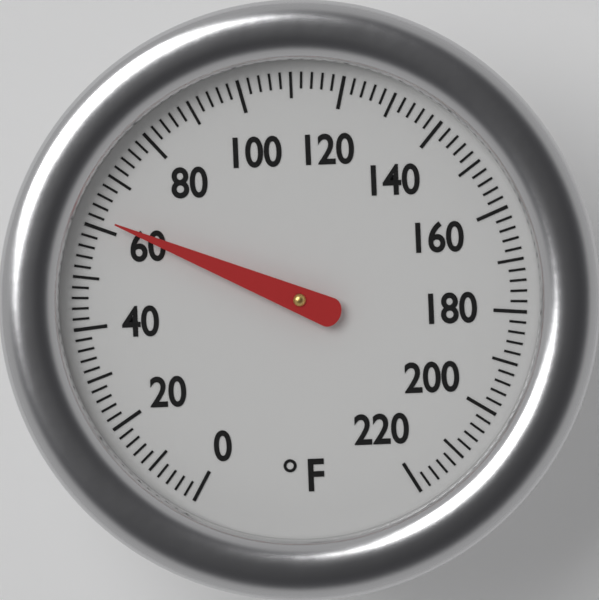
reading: 62 °F
